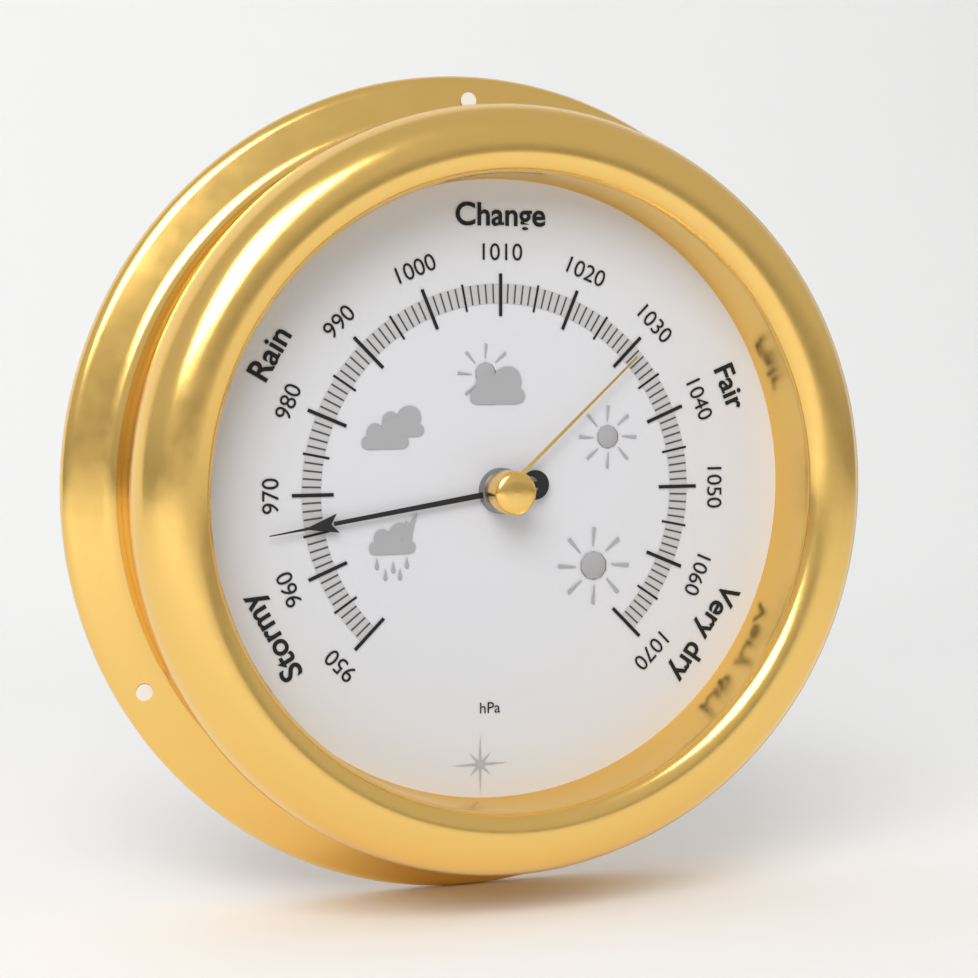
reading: 966 hPa
